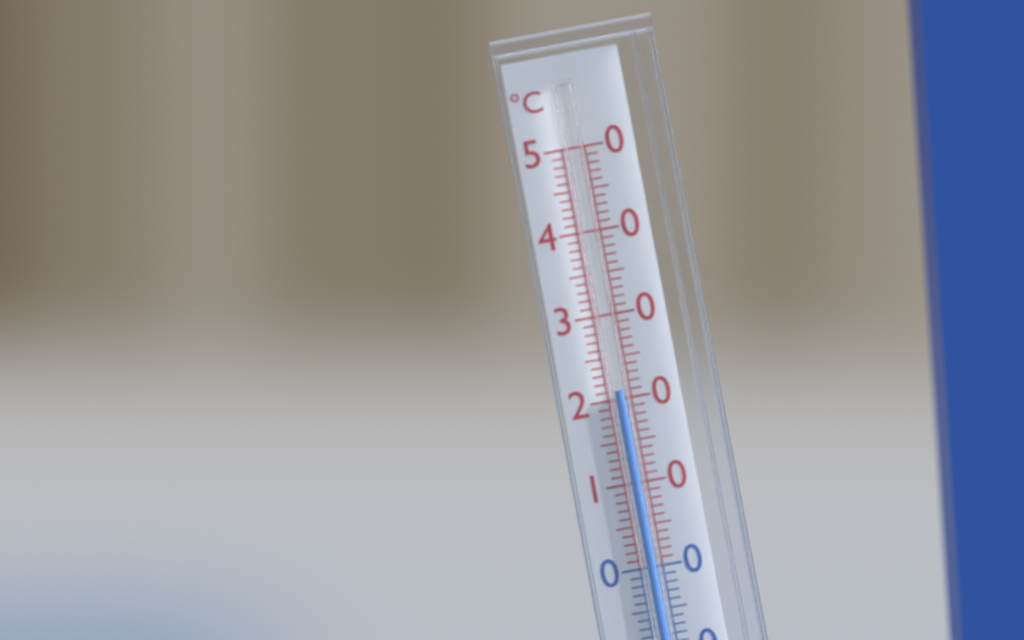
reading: 21 °C
